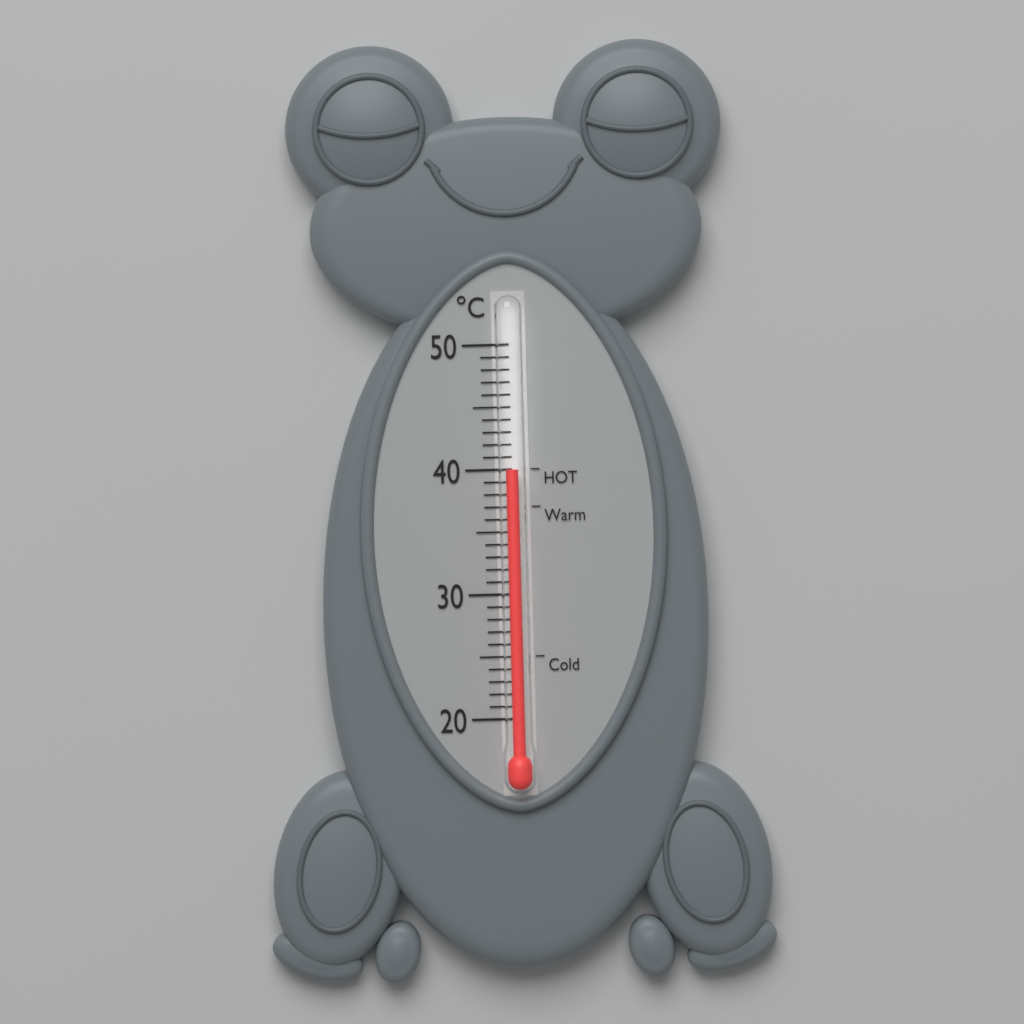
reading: 40 °C
